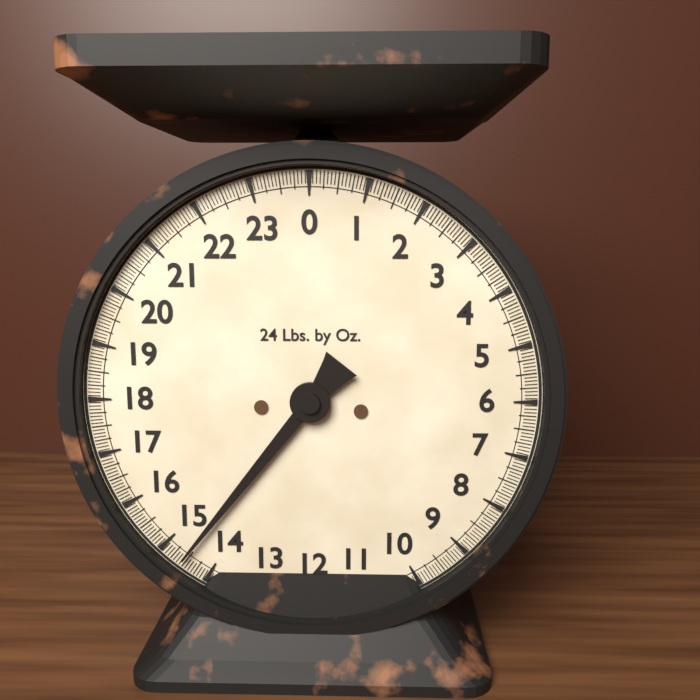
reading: 14.5625 lb
